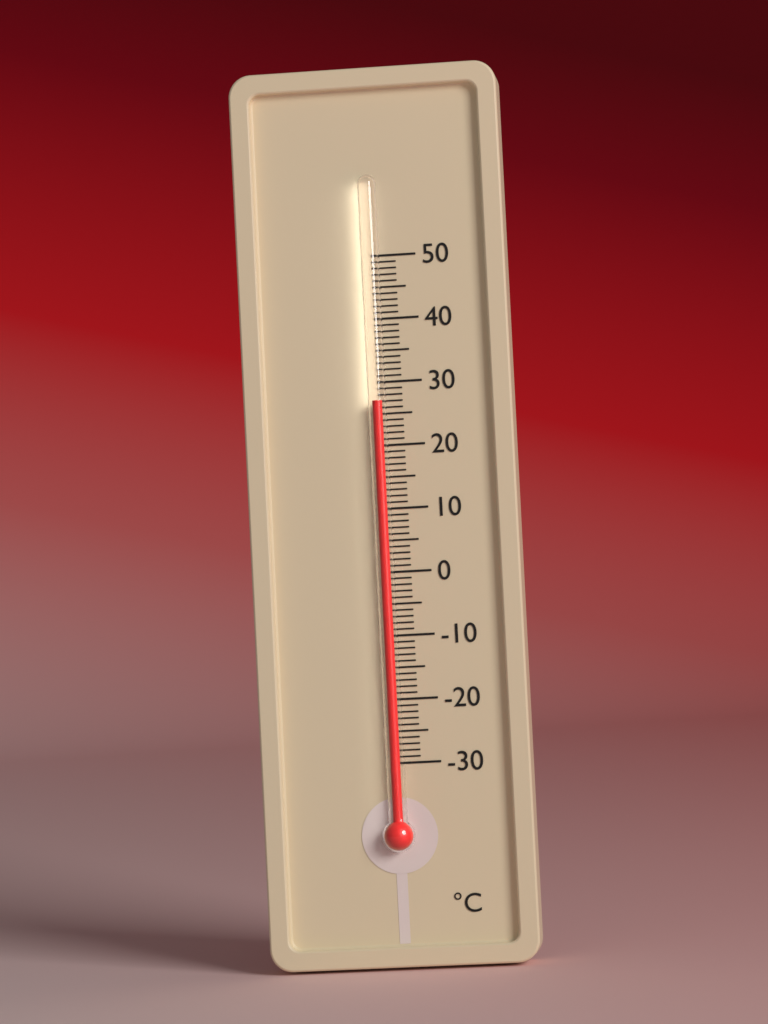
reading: 27 °C
